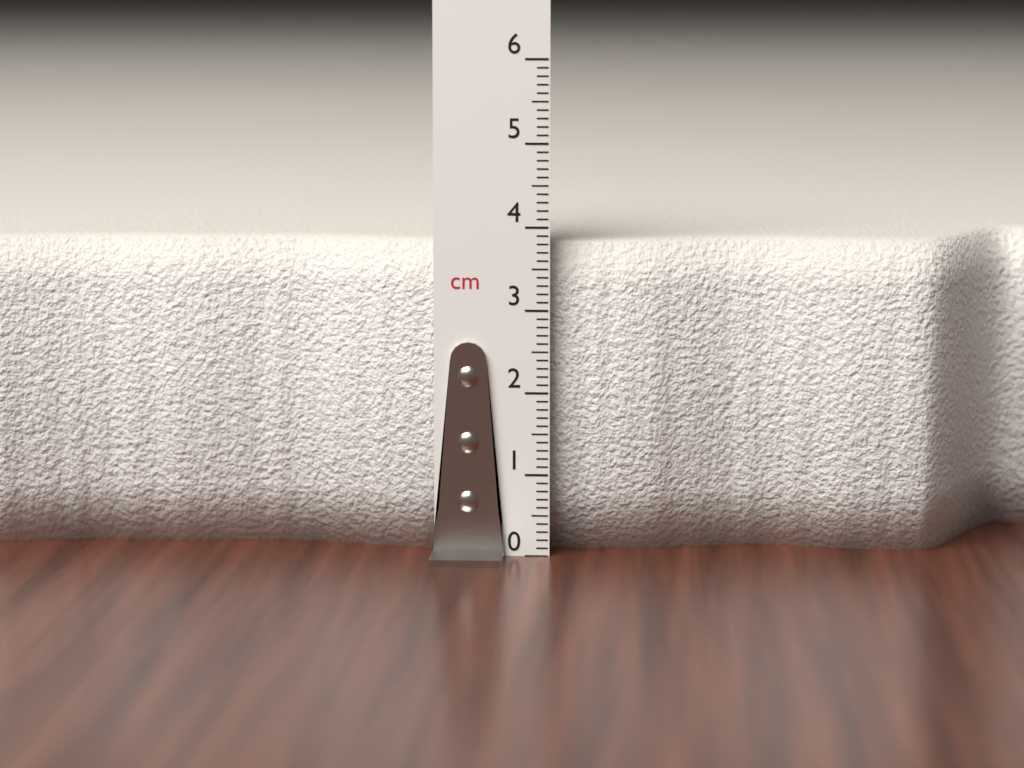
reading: 3.8 cm
